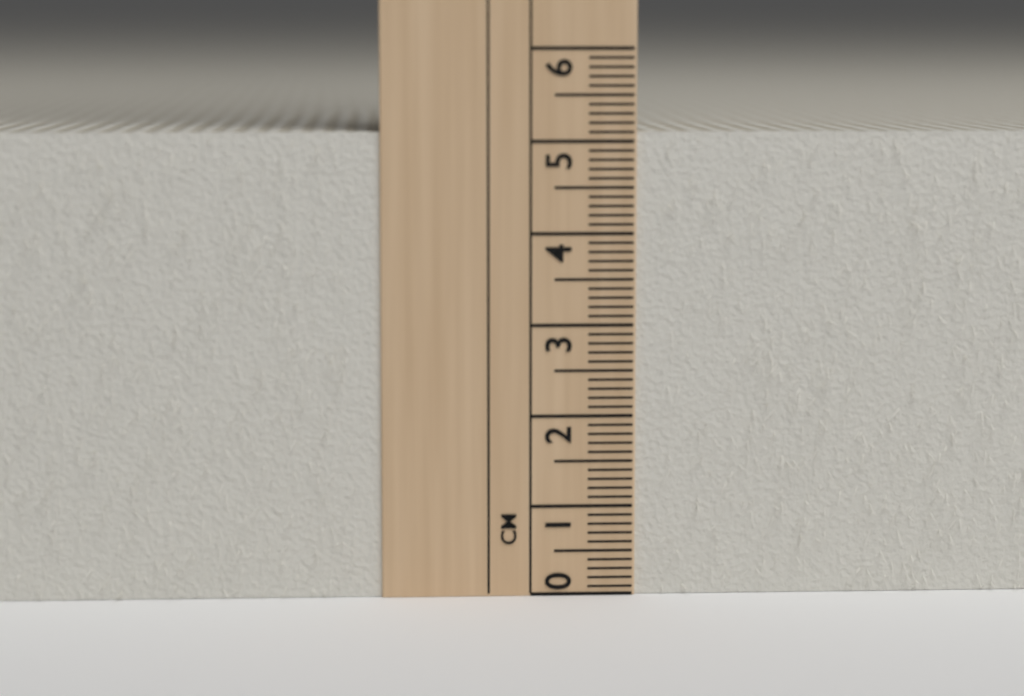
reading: 5.1 cm
